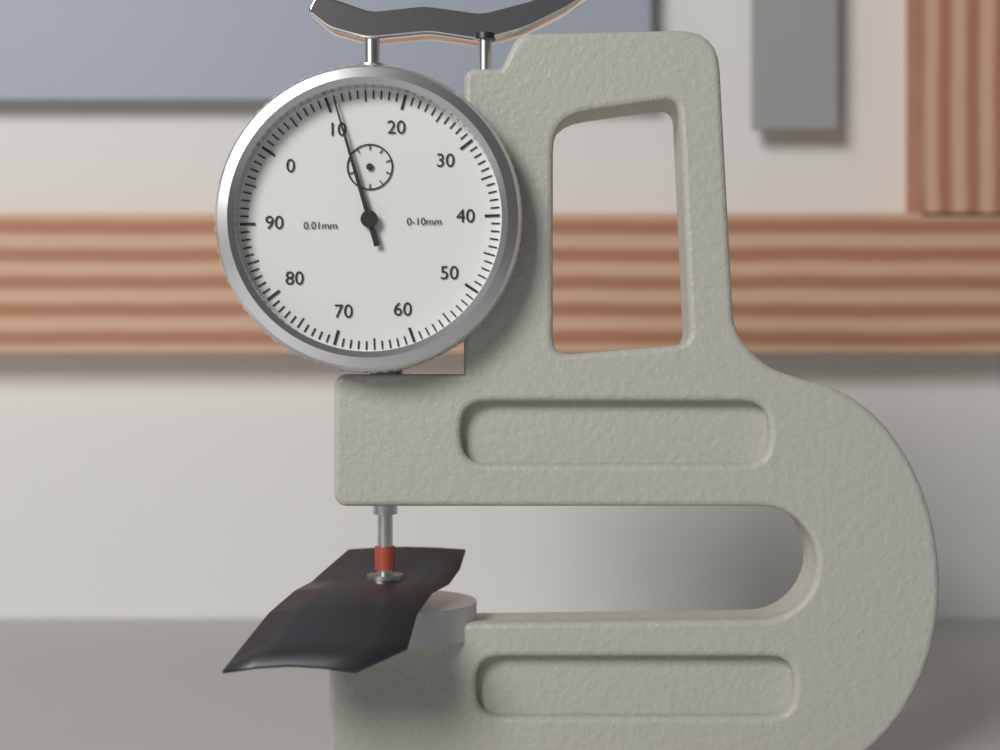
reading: 0.11 mm
